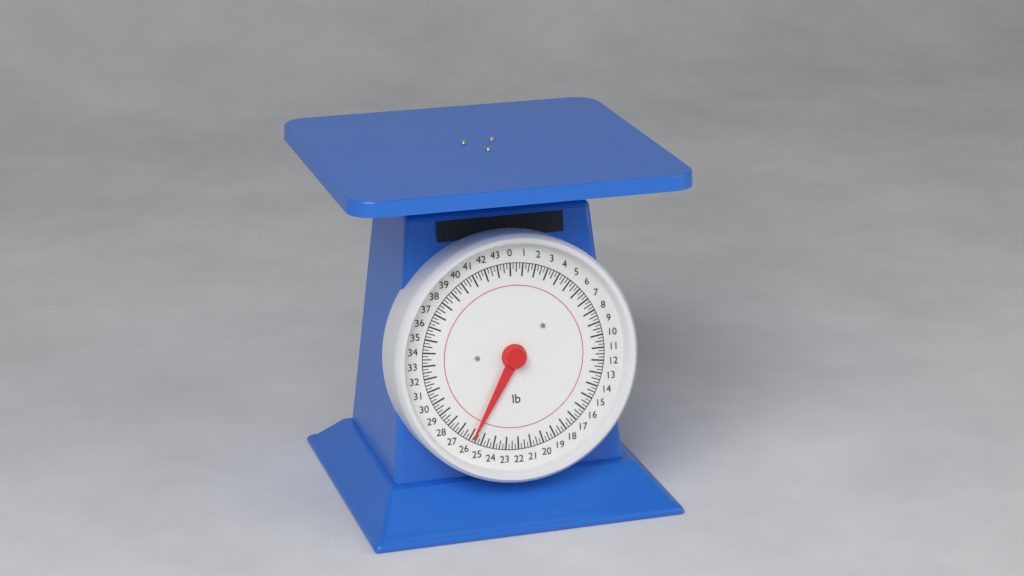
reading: 25.75 lb
